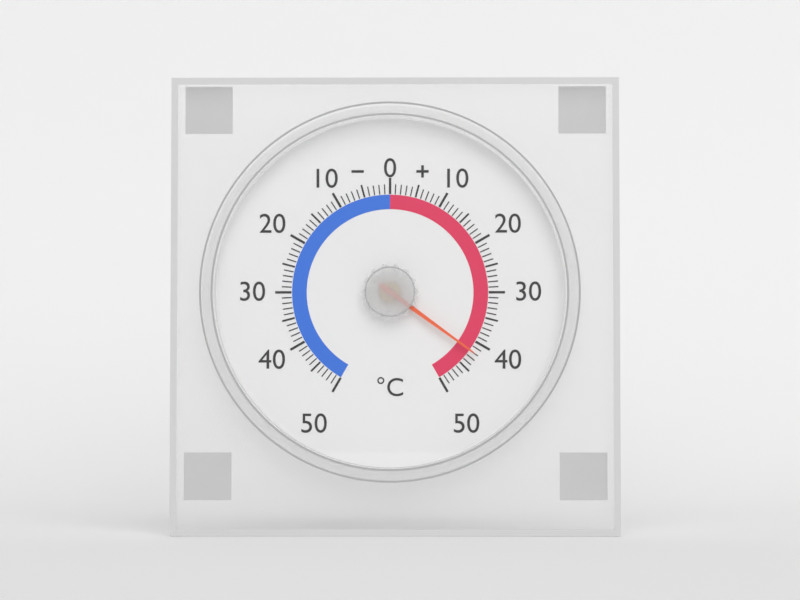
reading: 42 °C
